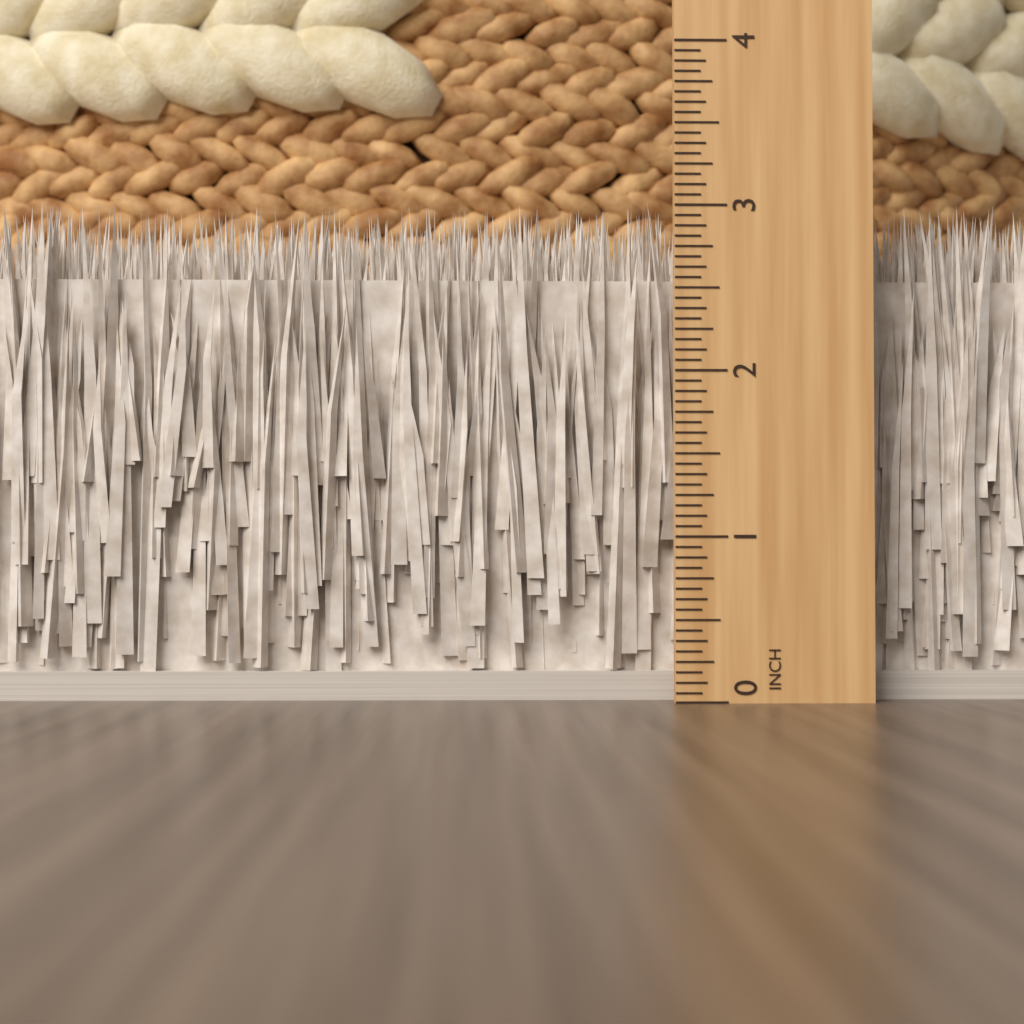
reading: 3.0625 in
